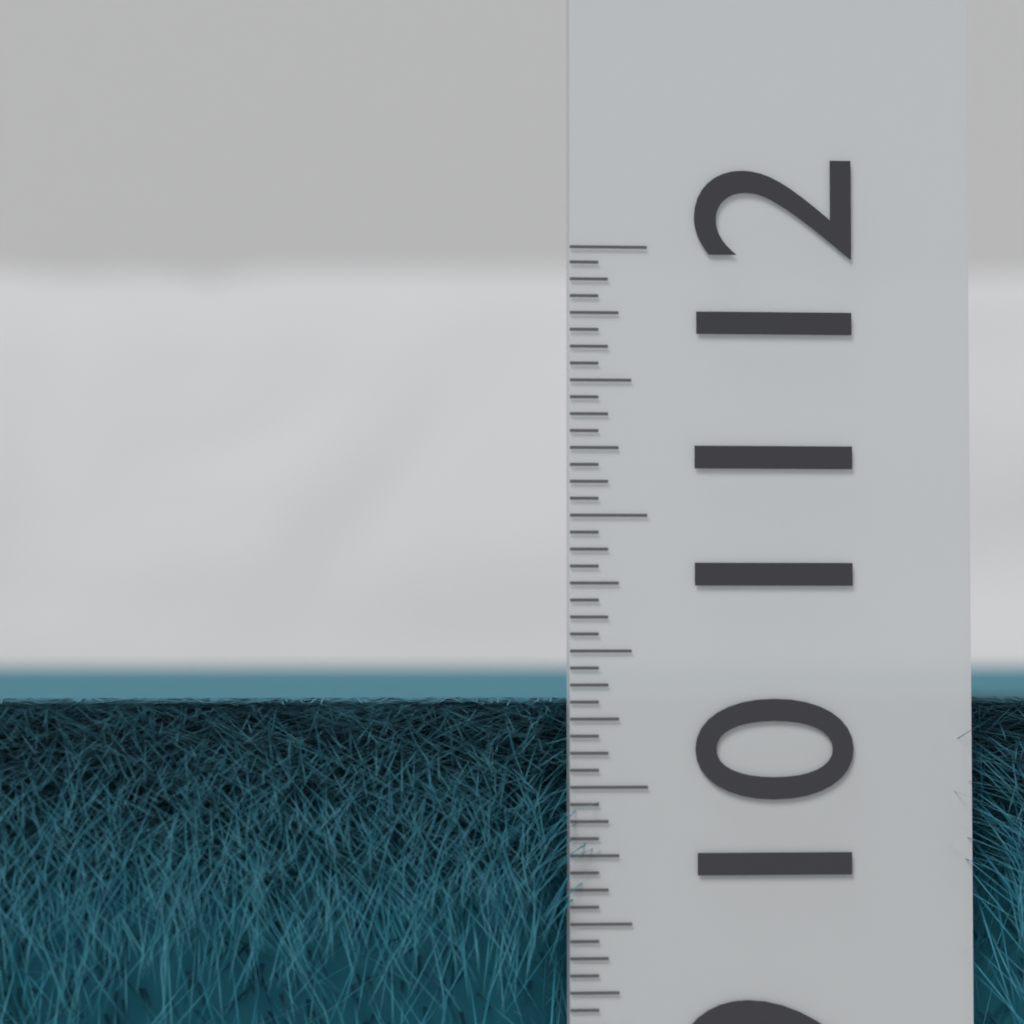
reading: 10.3125 (no unit)
